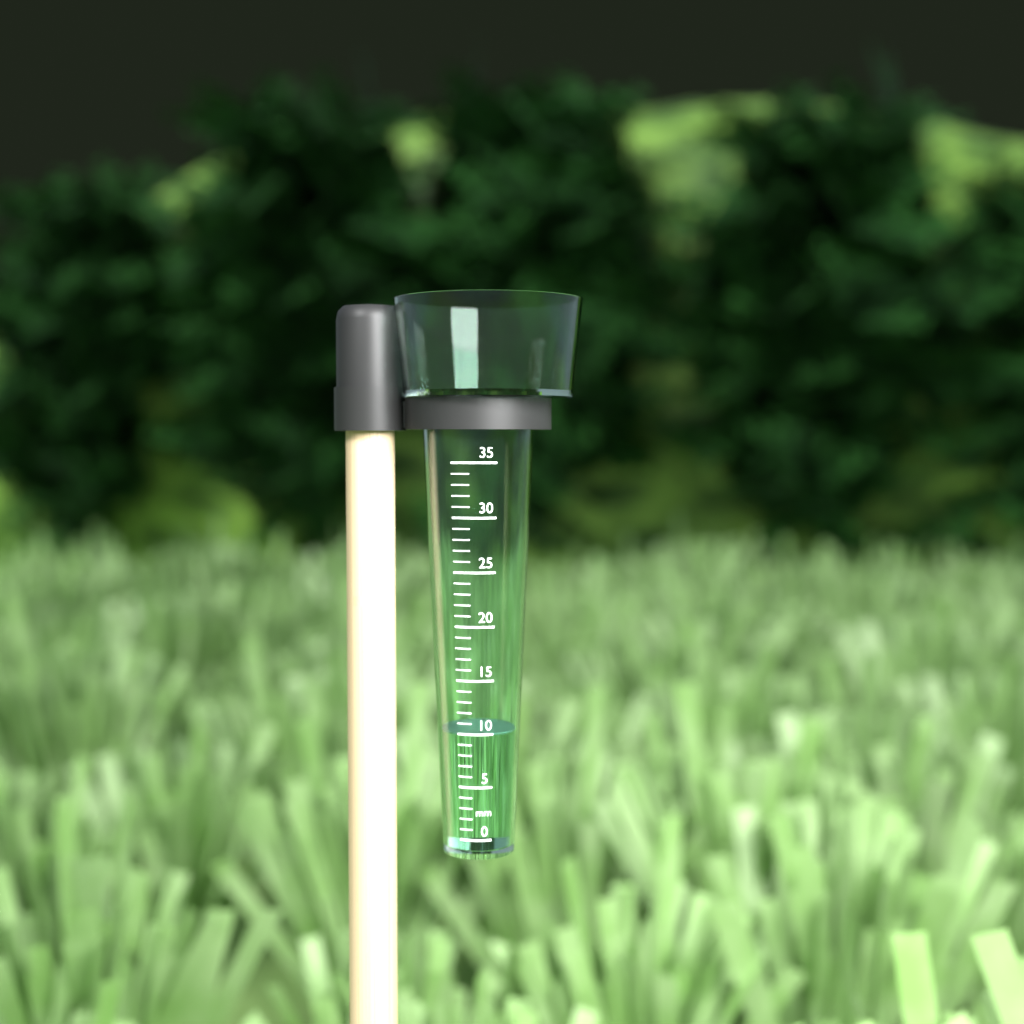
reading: 10 mm
